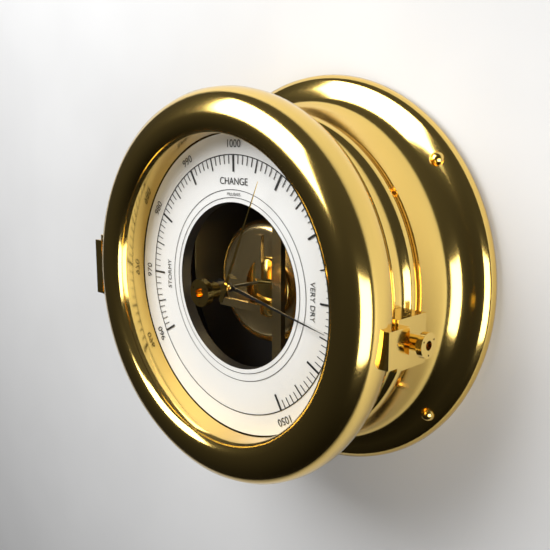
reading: 1034 mbar
